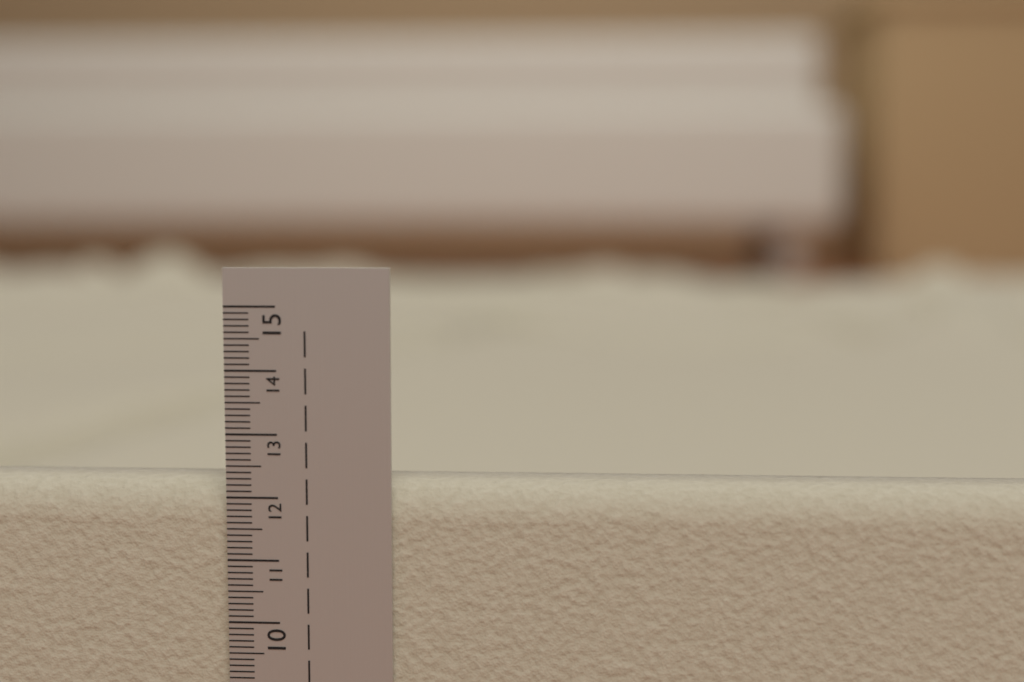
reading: 12.2 cm
